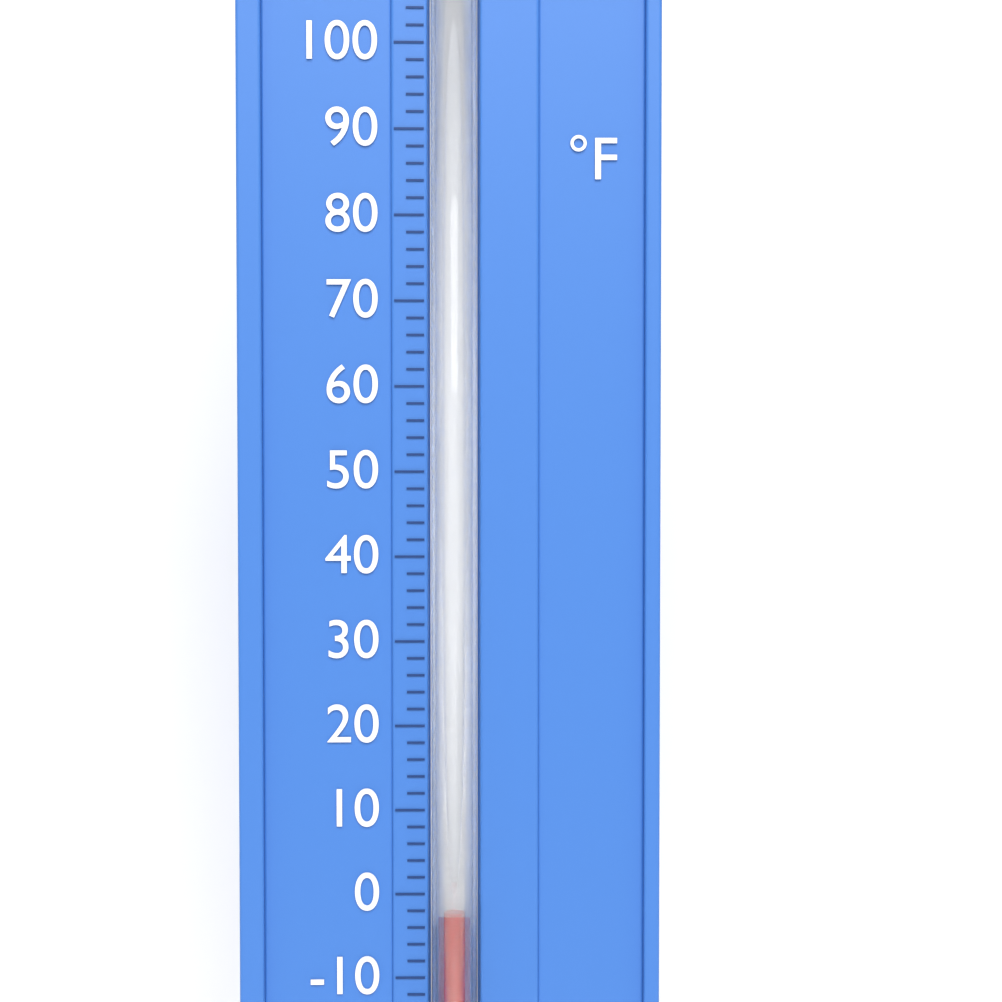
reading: -2 °F
